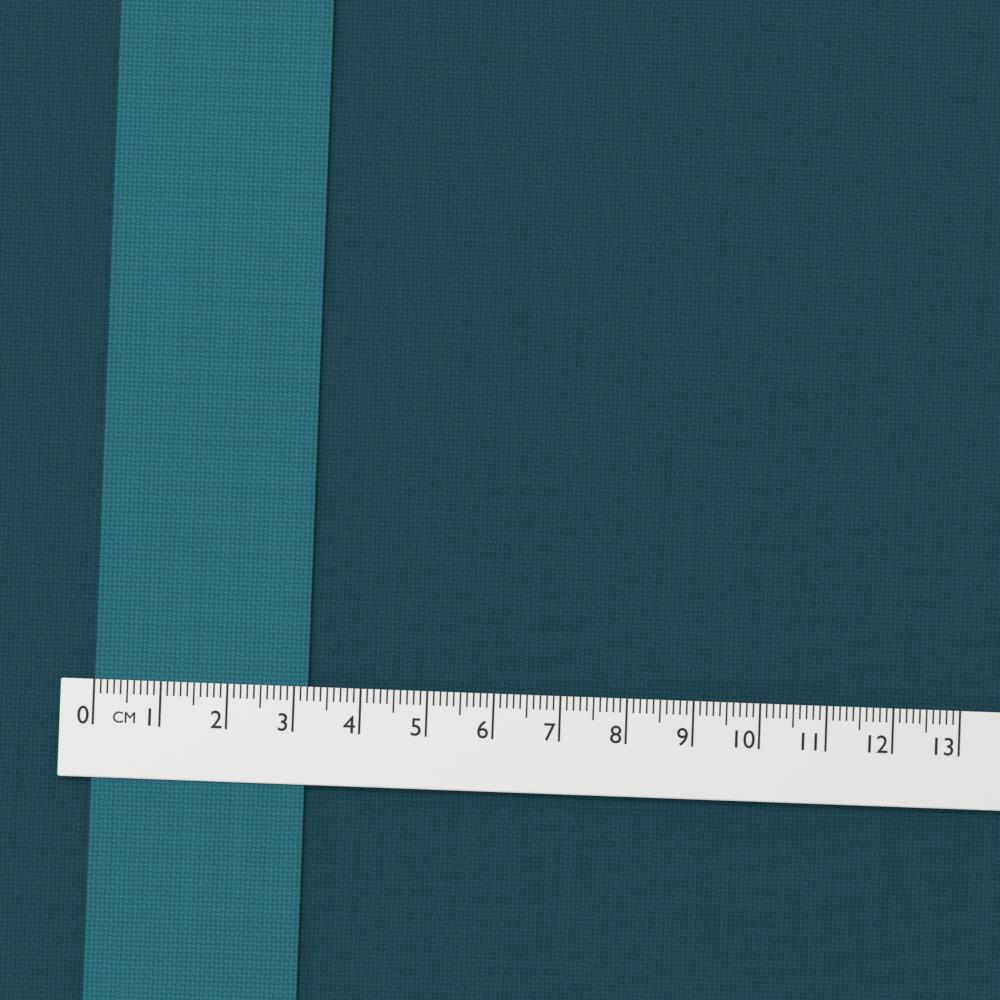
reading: 3.2 cm
